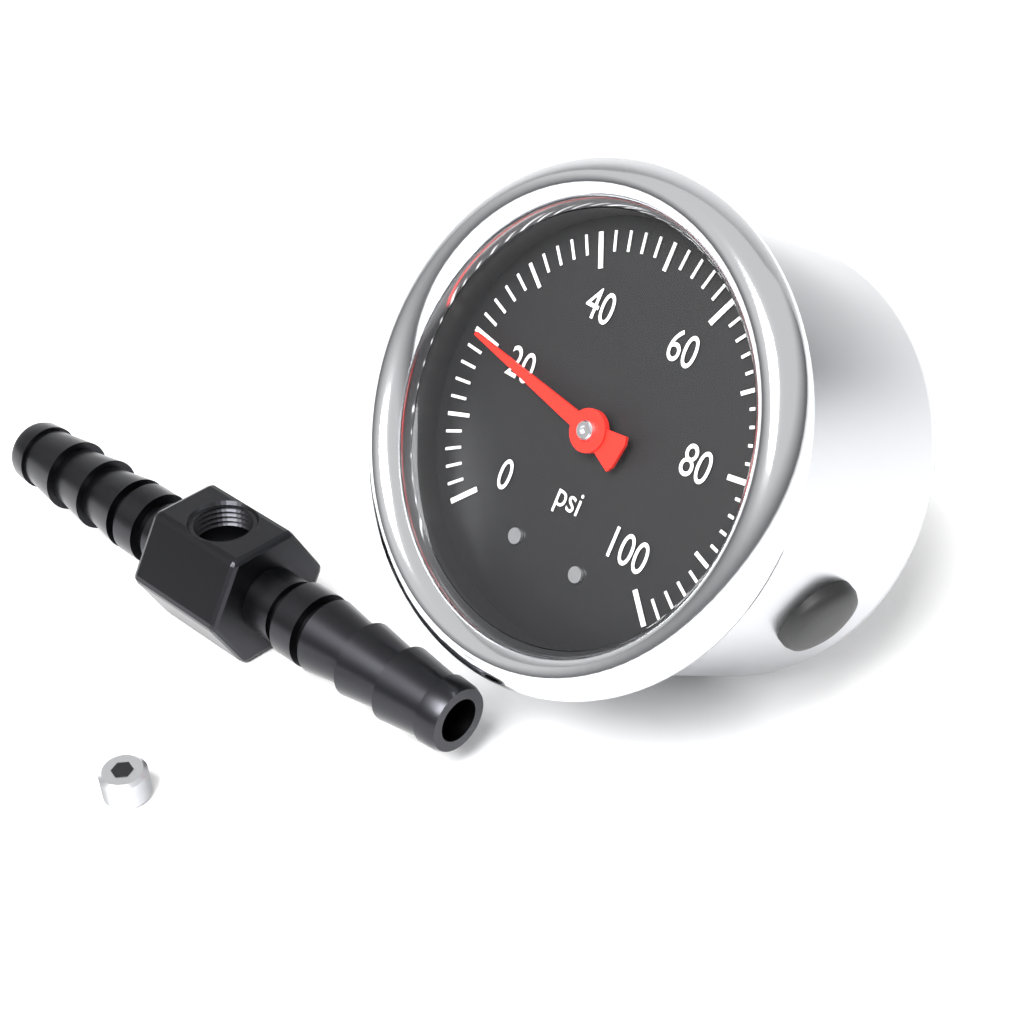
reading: 20 psi
